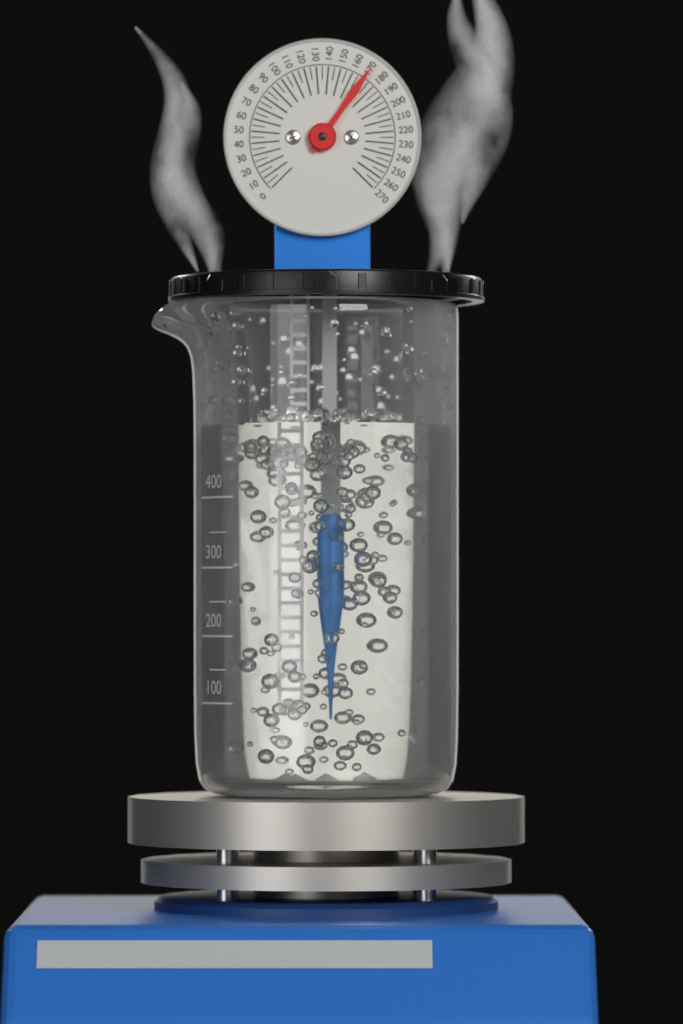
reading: 170 (no unit)
